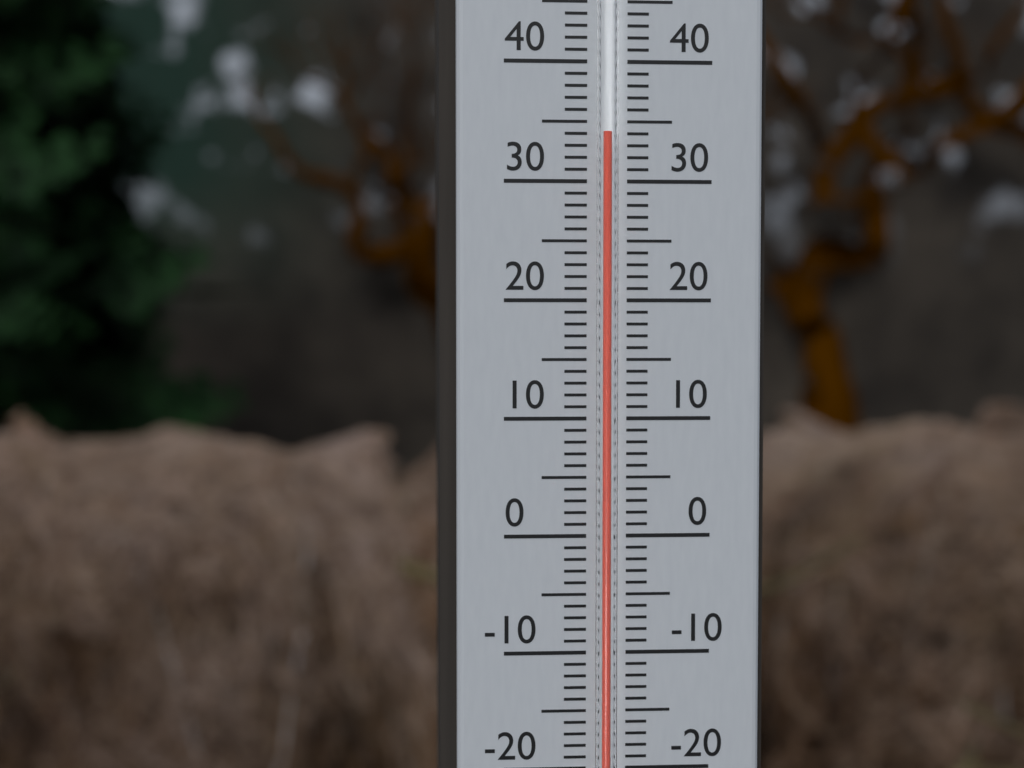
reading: 34 °C
